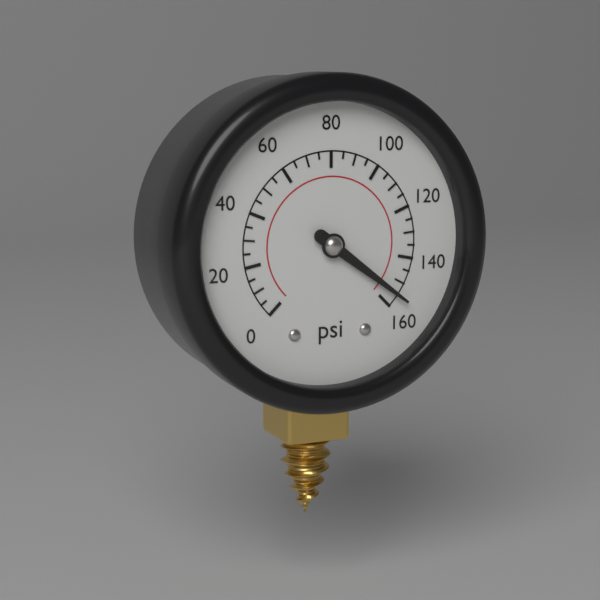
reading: 155 psi
